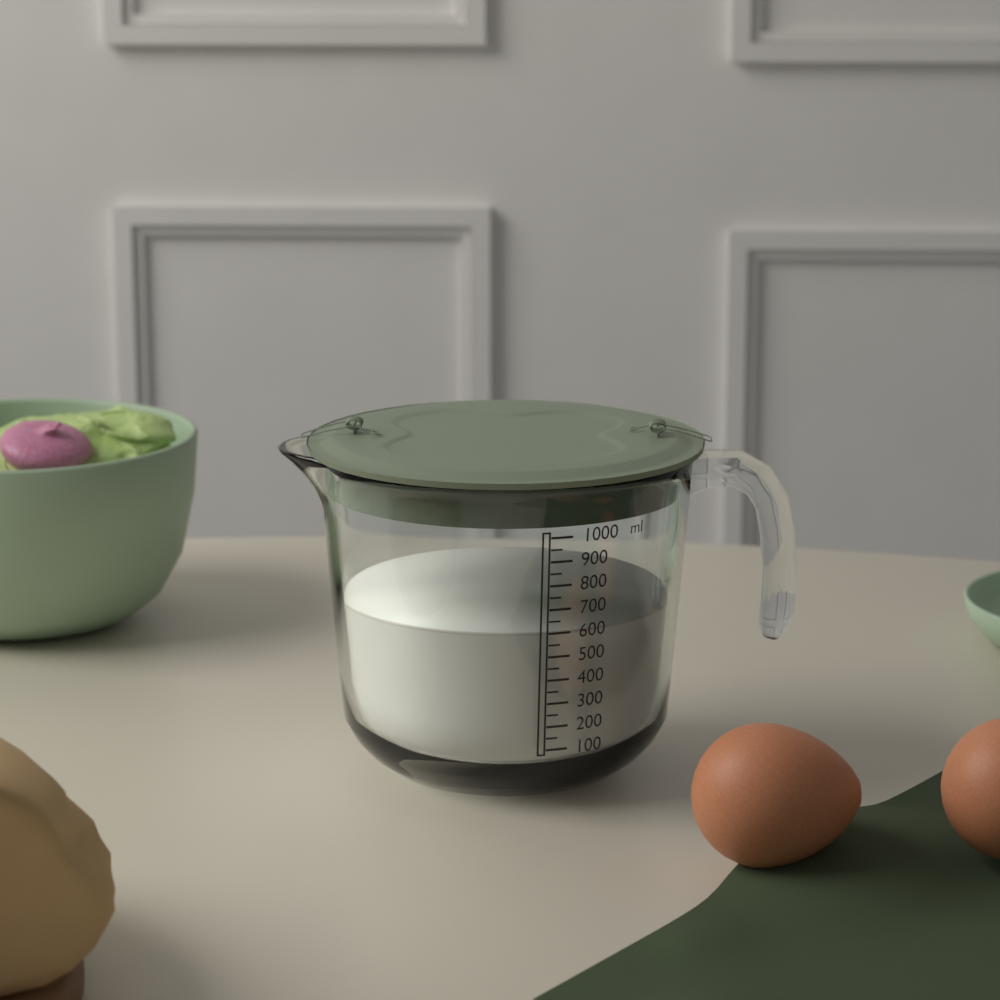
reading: 600 ml
